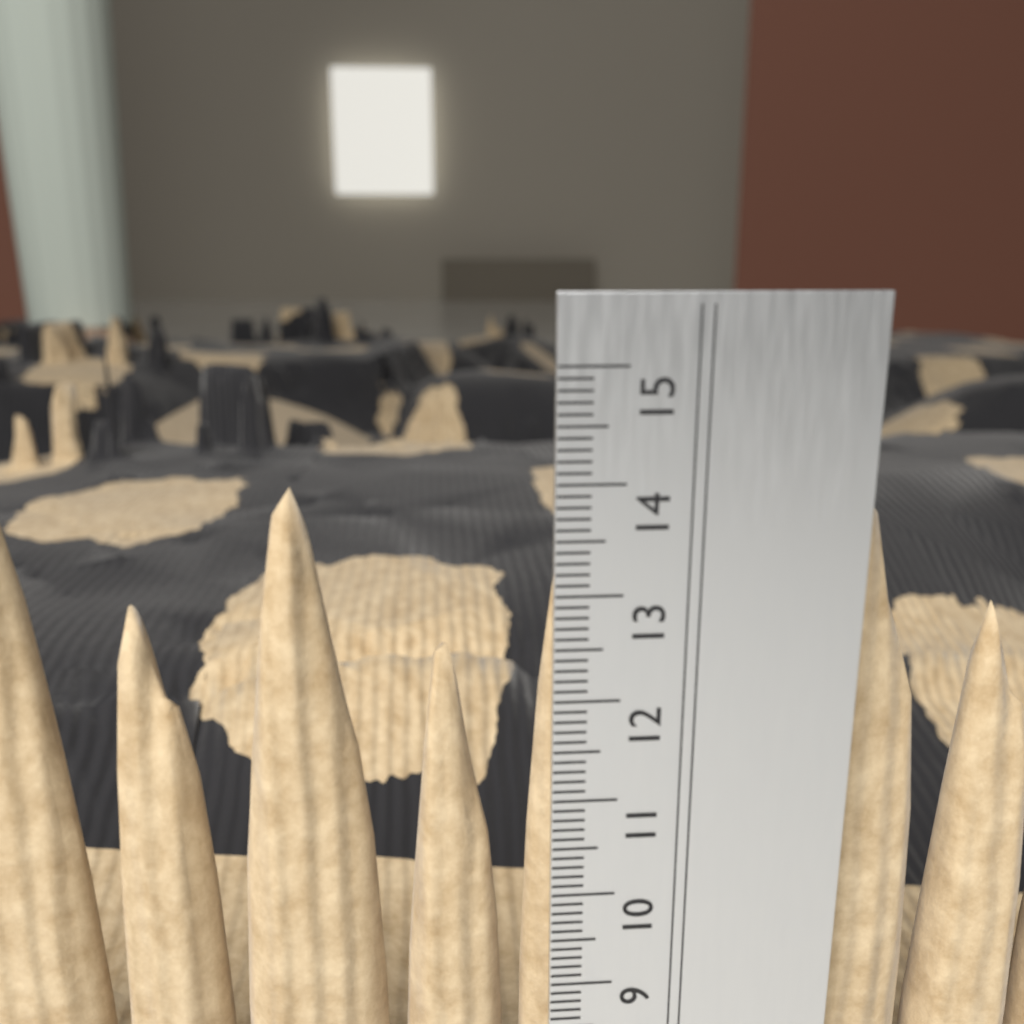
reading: 13.9 cm
